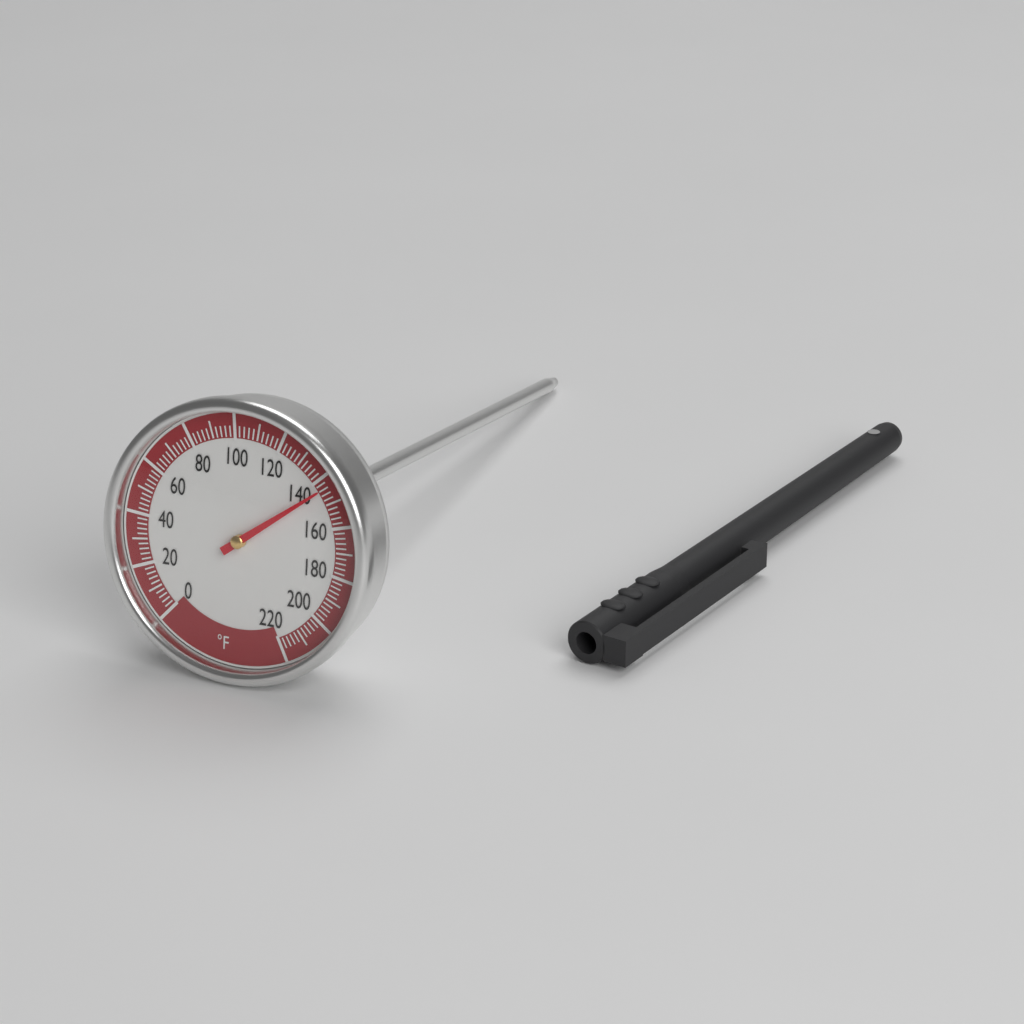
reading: 144 °F
